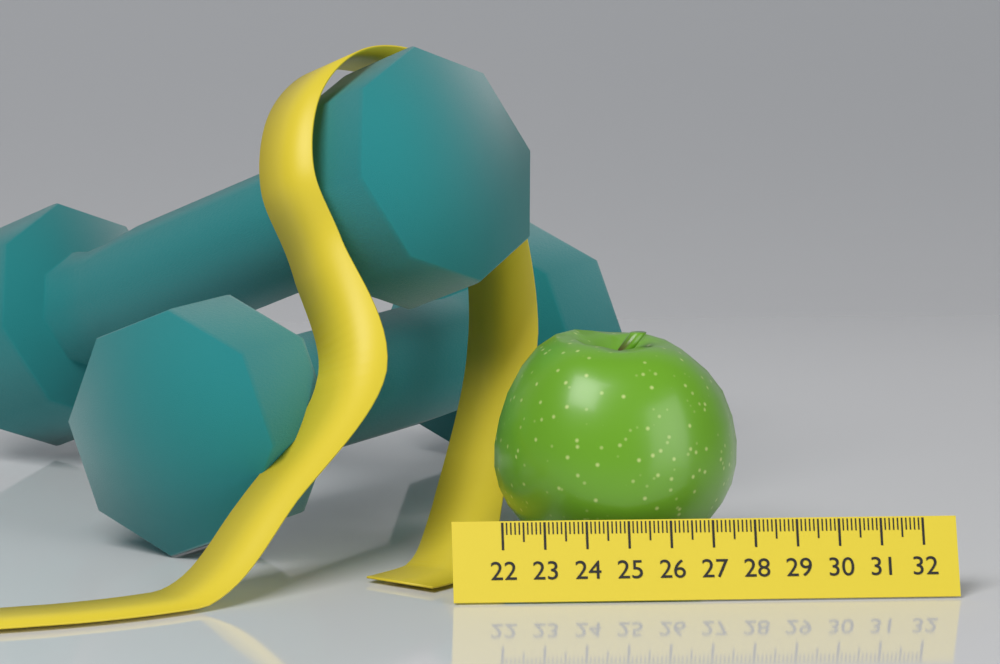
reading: 27.9 (no unit)
